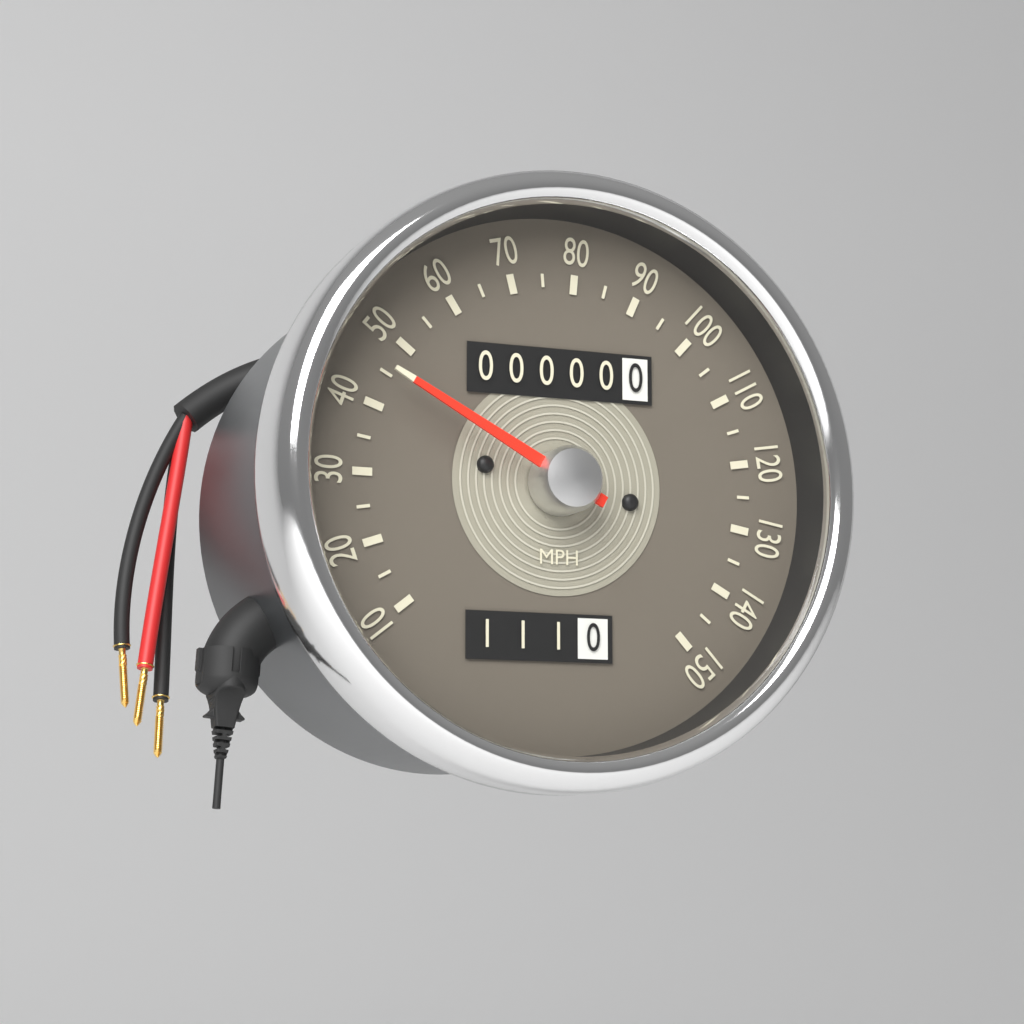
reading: 45 MPH
